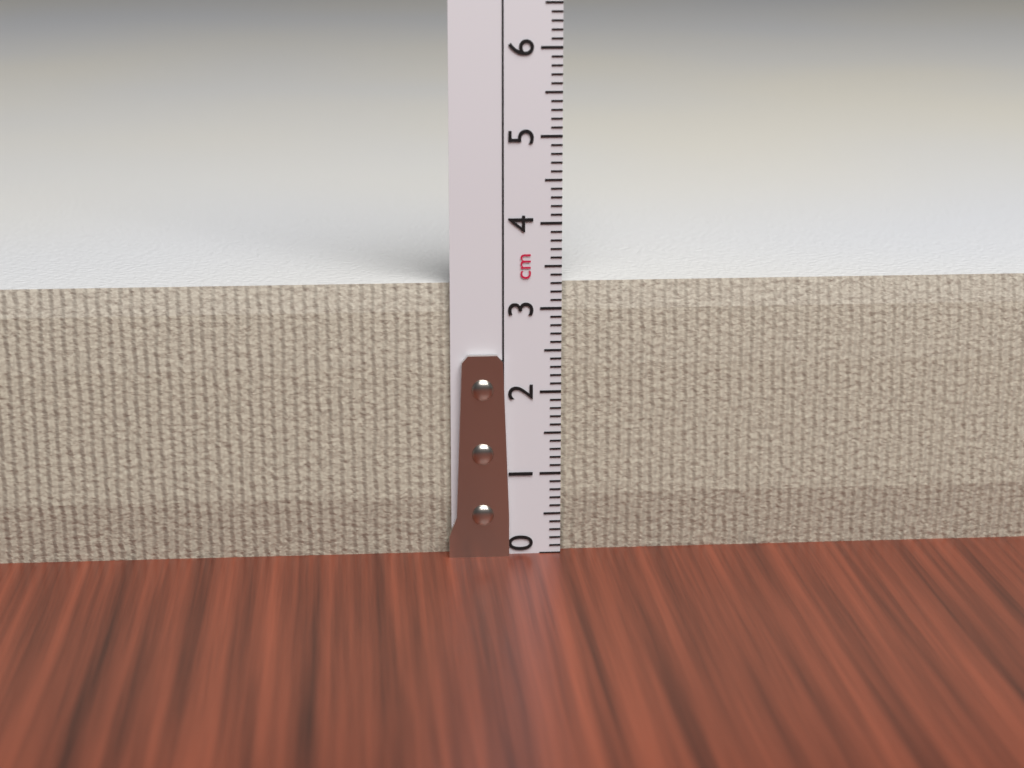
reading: 3.3 cm
